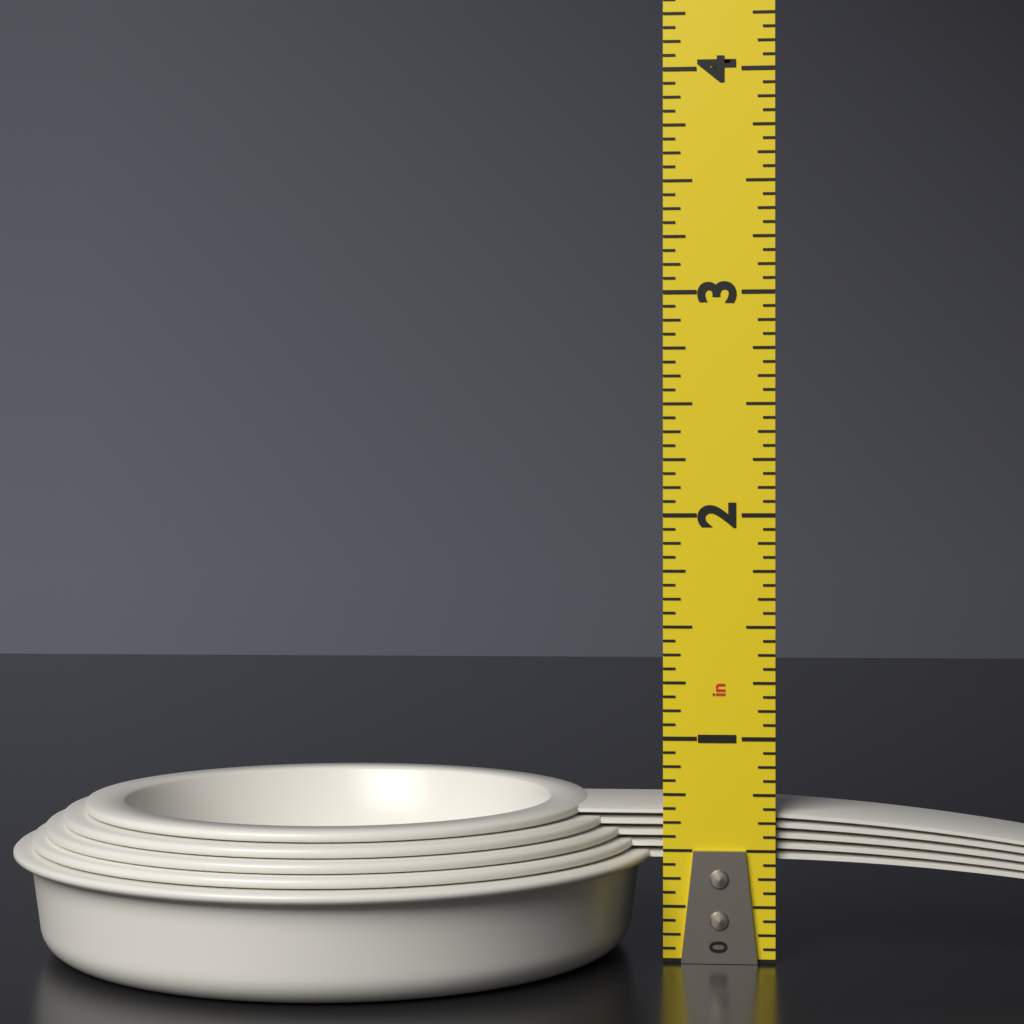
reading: 0.6875 in
